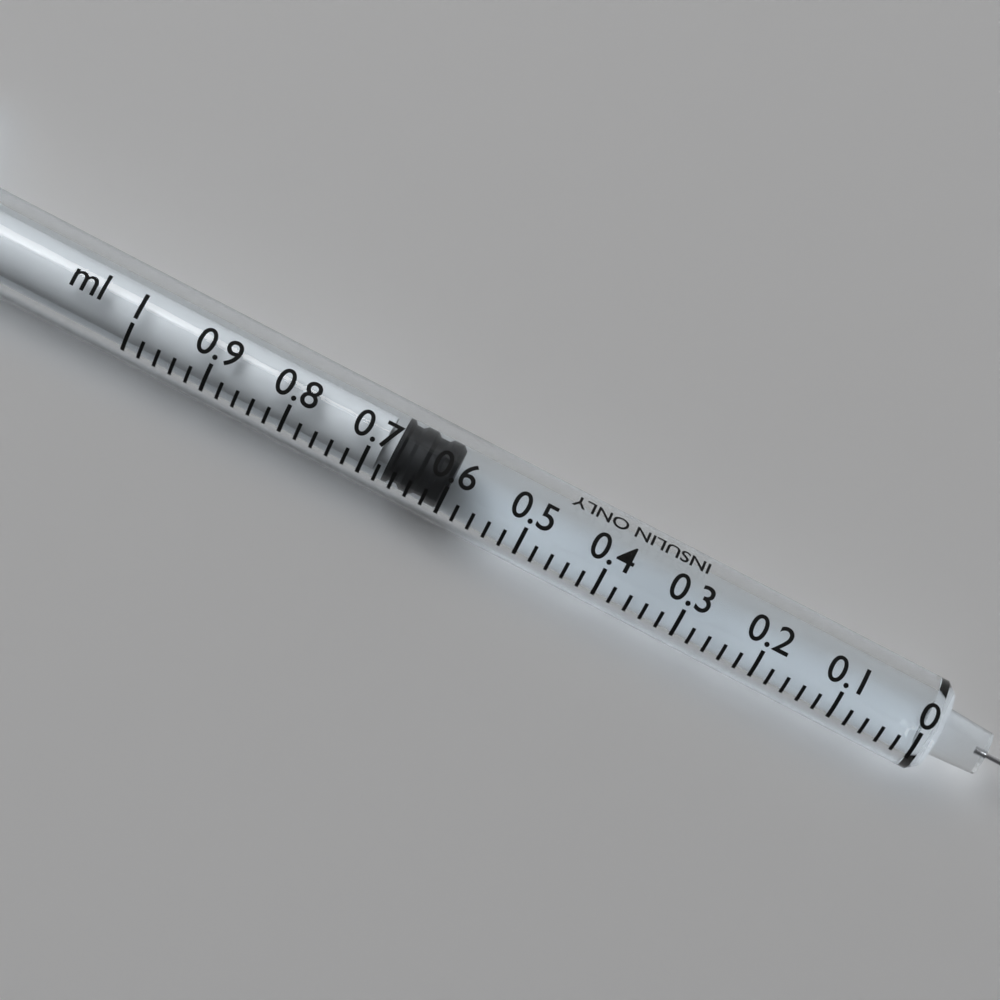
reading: 0.60 ml
